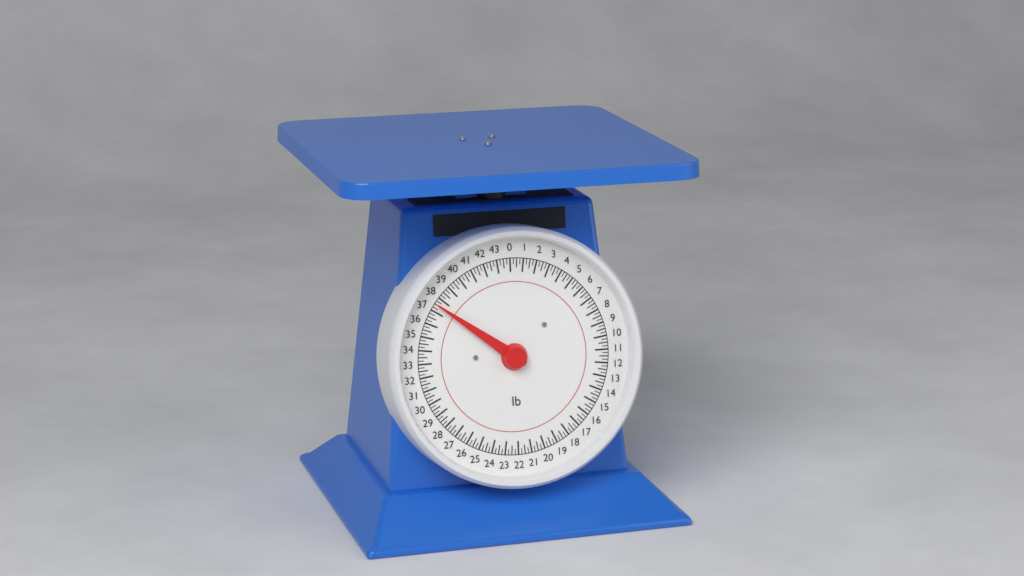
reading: 37.50 lb
